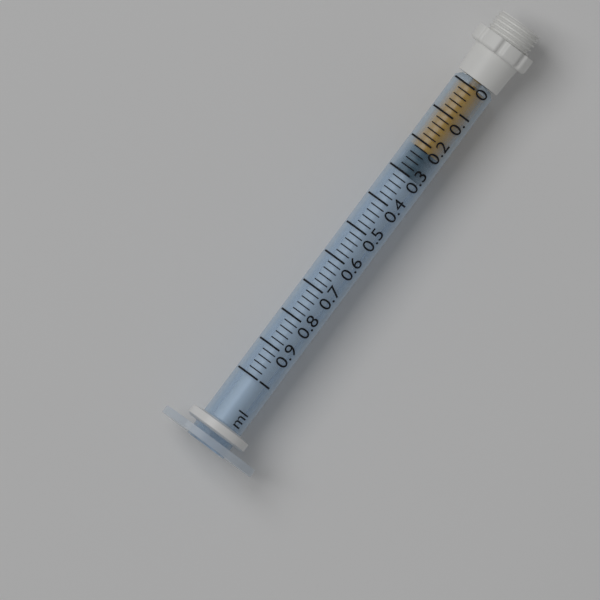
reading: 0.22 ml
